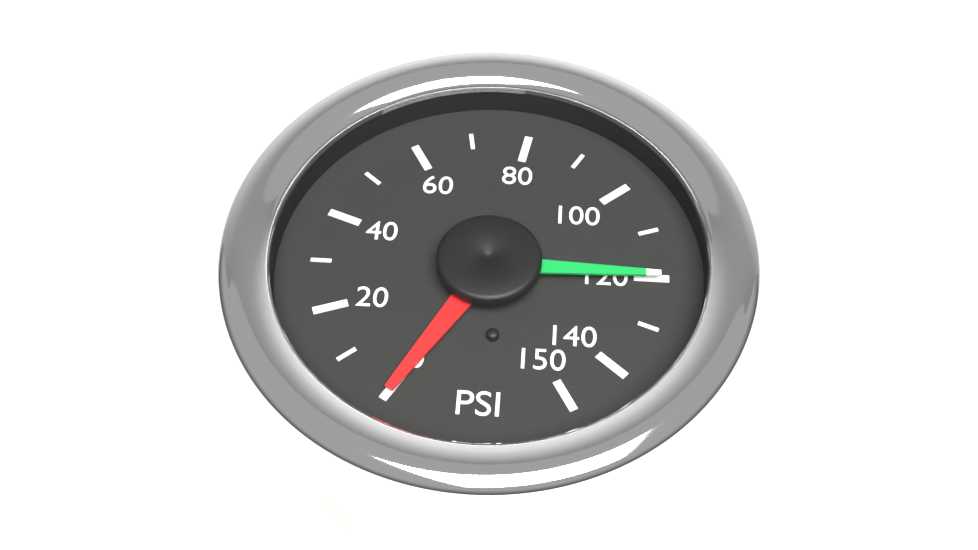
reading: 120 PSI
